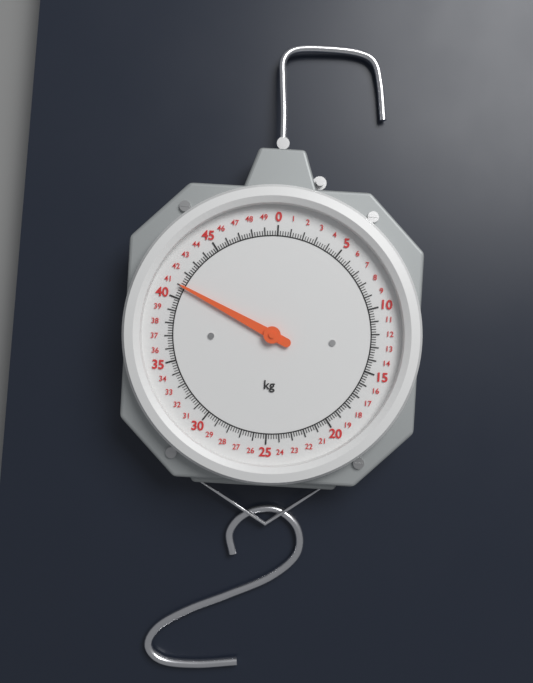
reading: 41.0 kg
